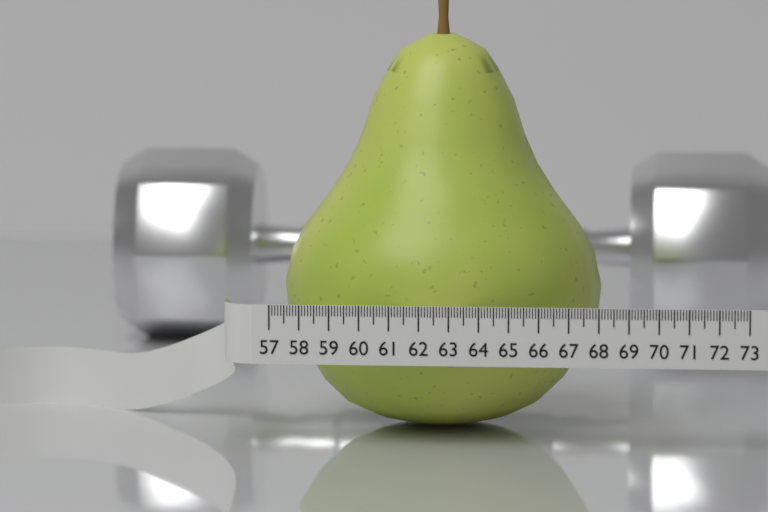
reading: 67.9 (no unit)
